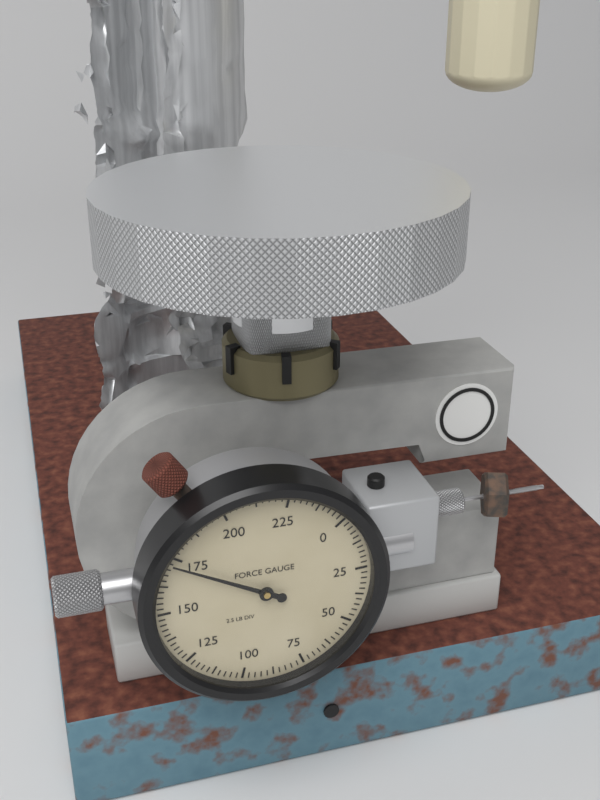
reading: 172.5 lb
